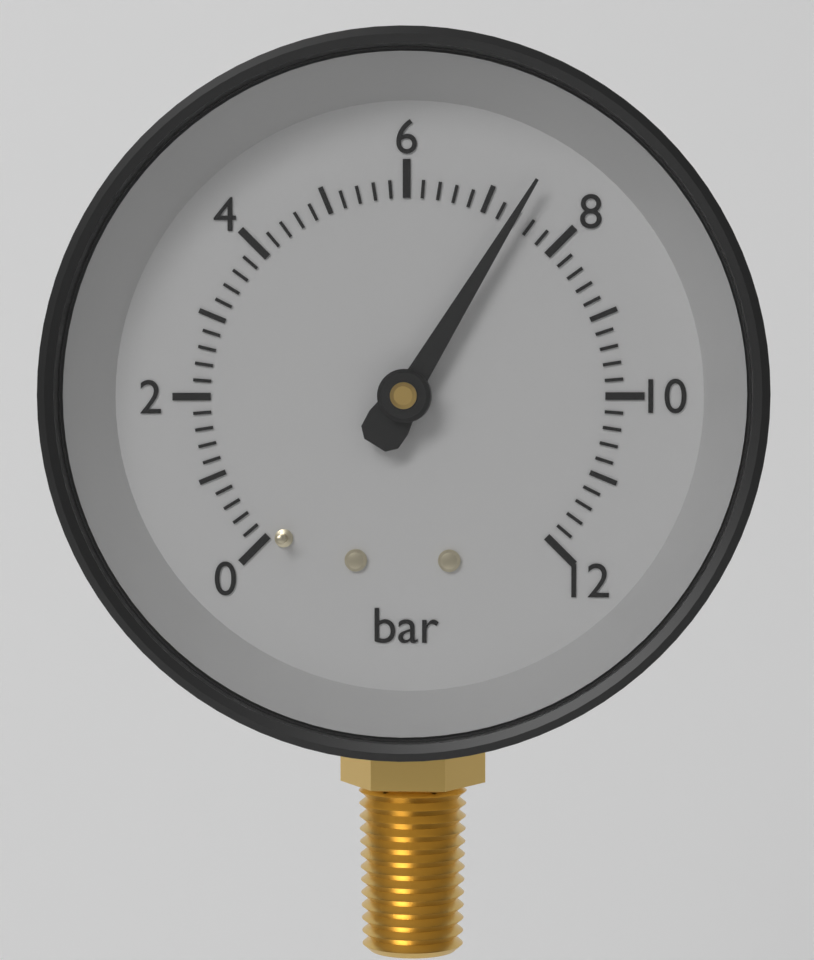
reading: 7.4 bar
